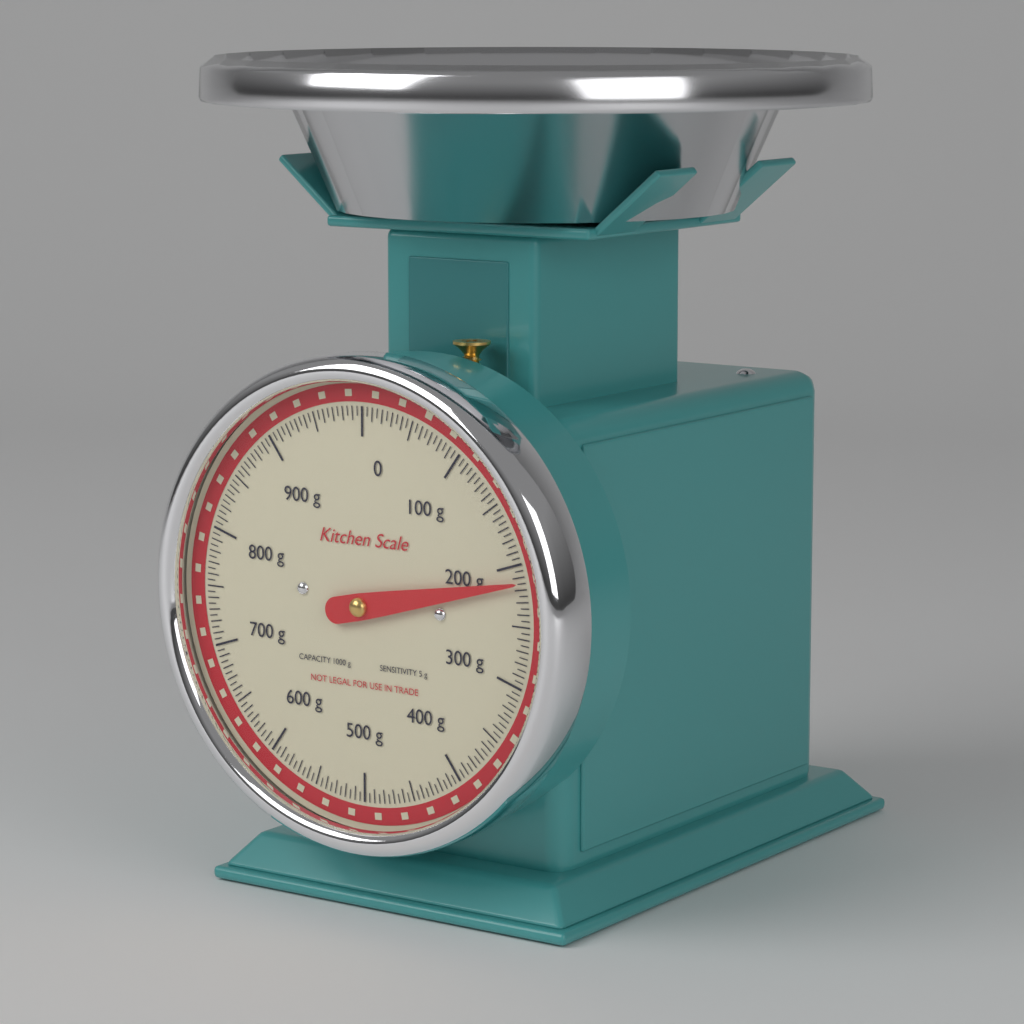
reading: 215 g
